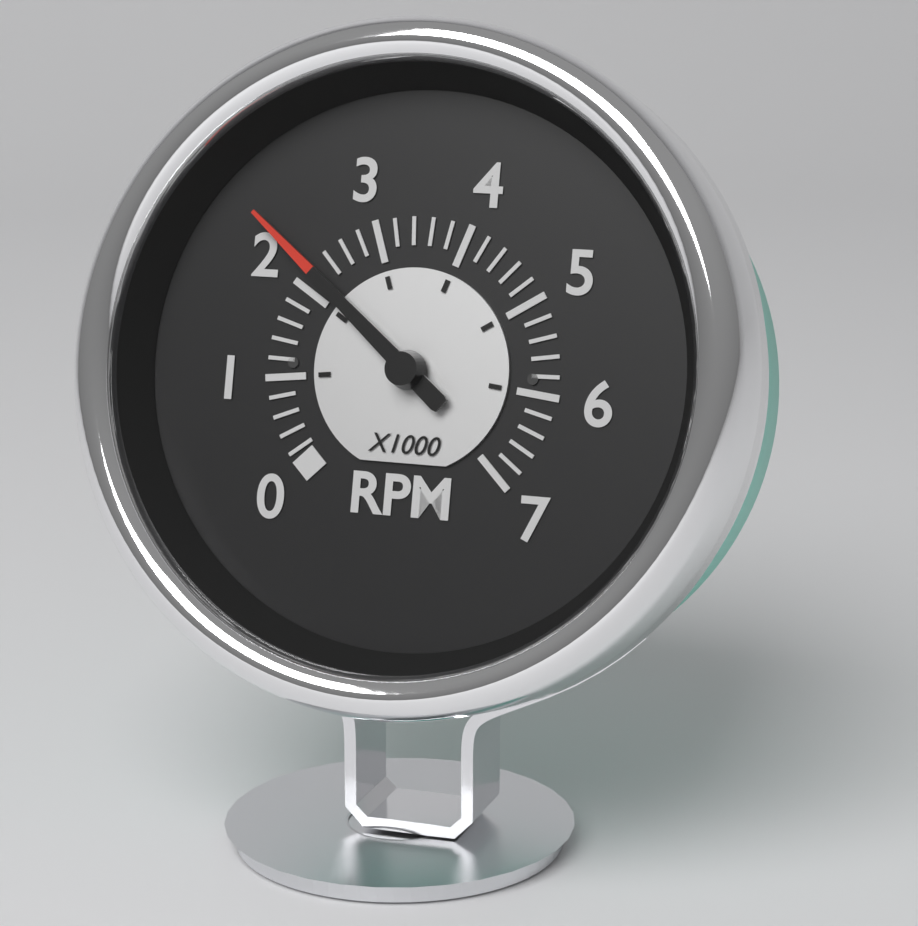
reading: 2200 RPM
